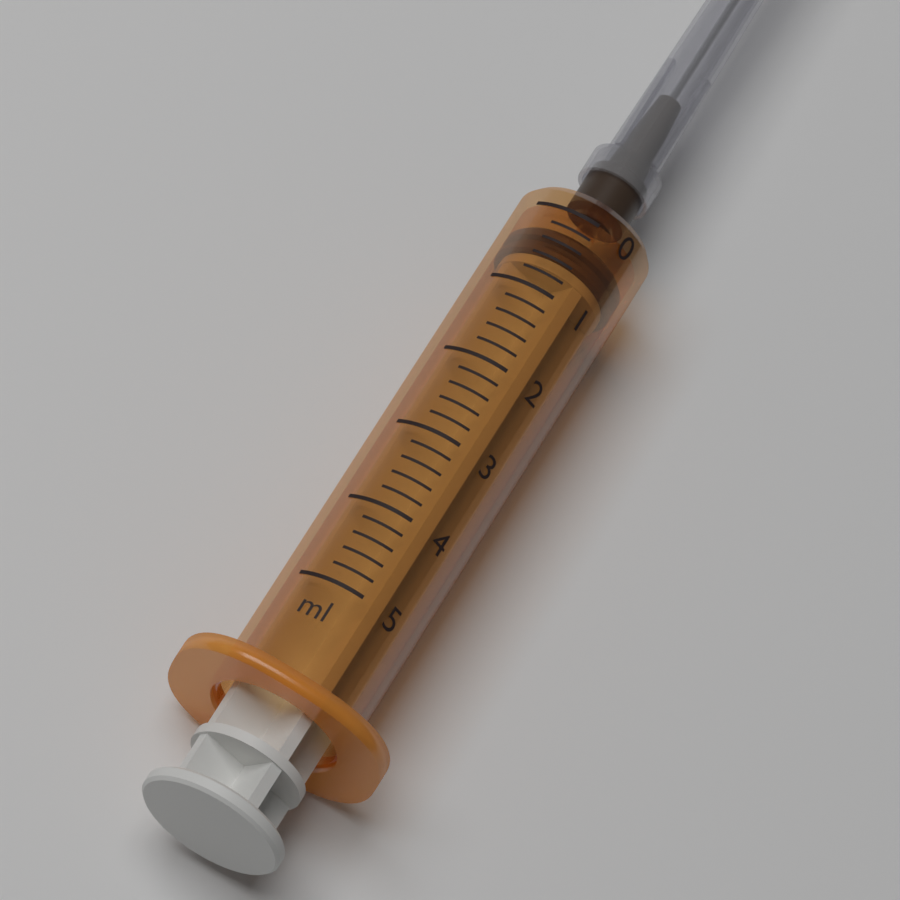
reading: 0.2 ml
